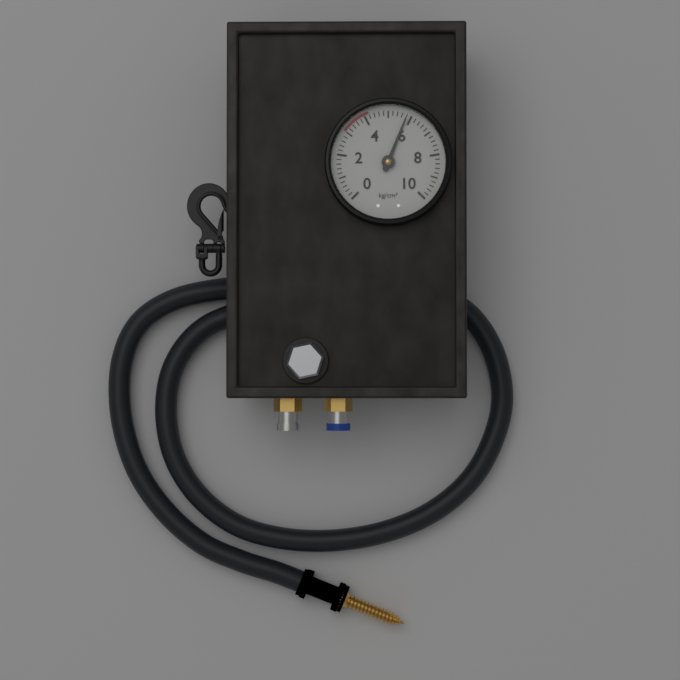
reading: 5.8 kg/cm²
